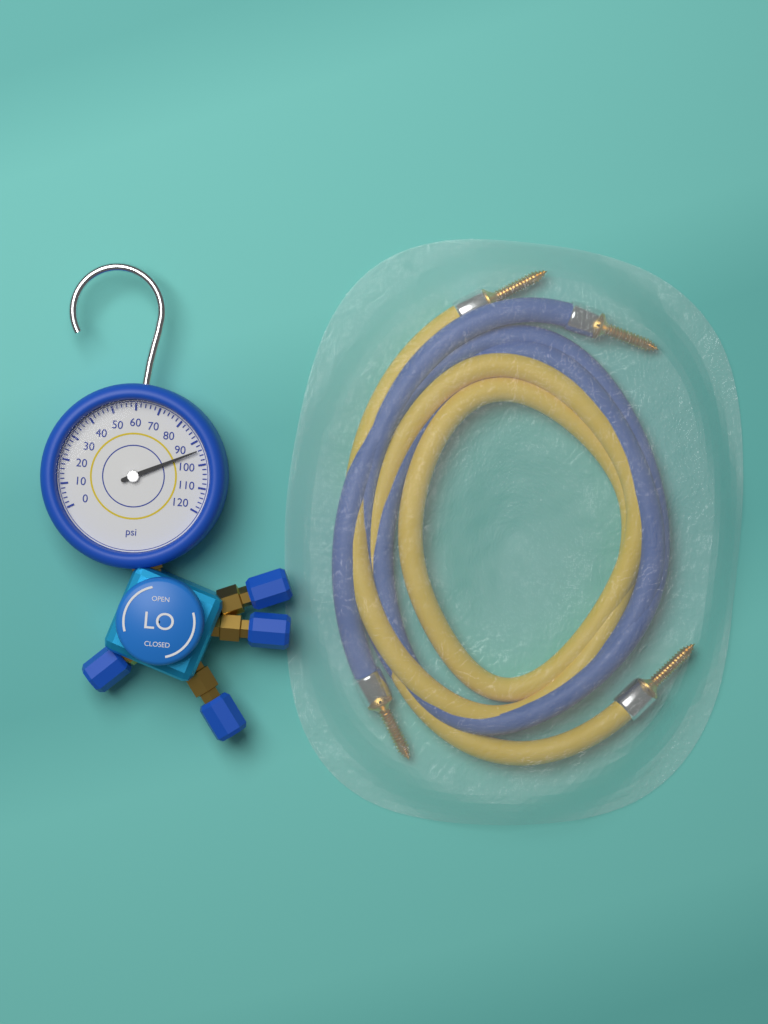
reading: 94 psi
